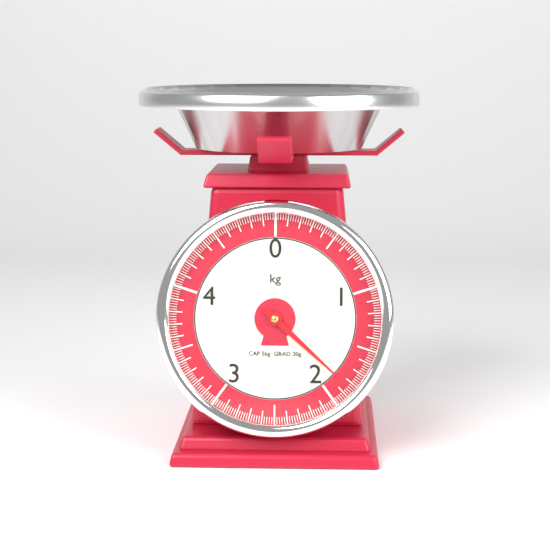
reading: 1.84 kg
